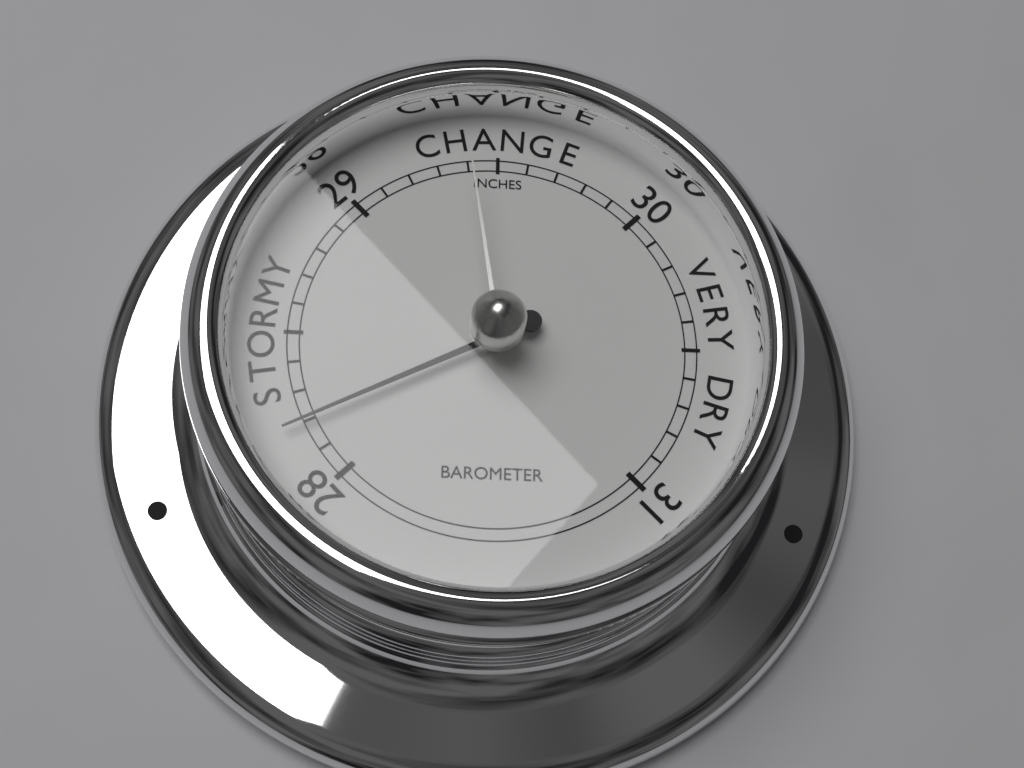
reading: 28.2 inHg
